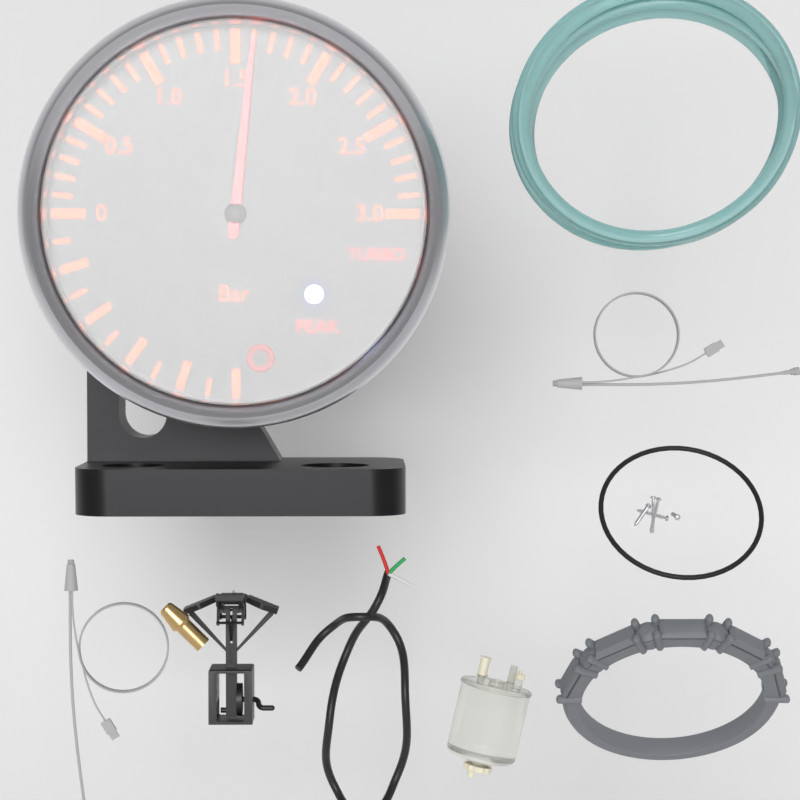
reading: 1.6 bar
